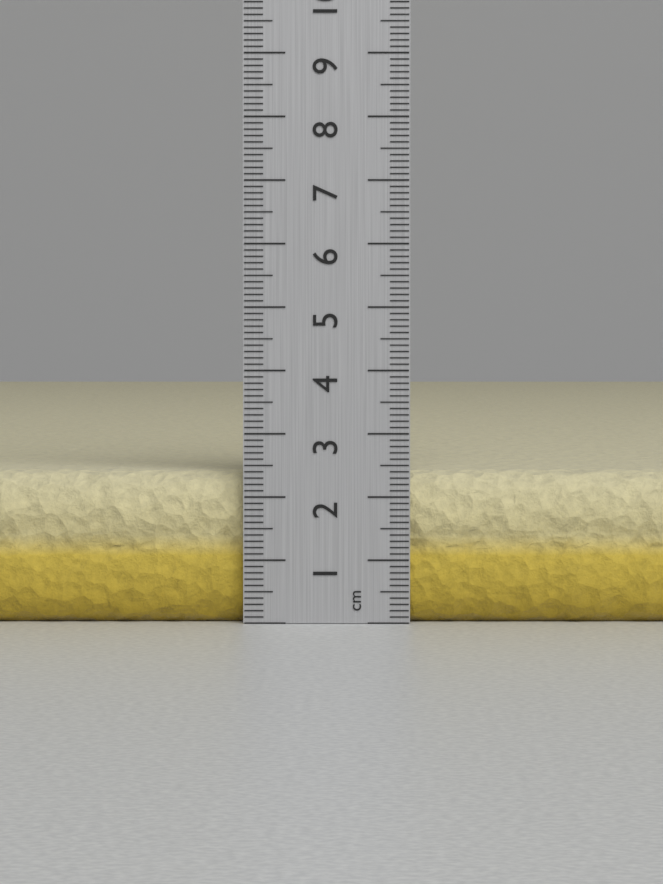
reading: 2.4 cm
